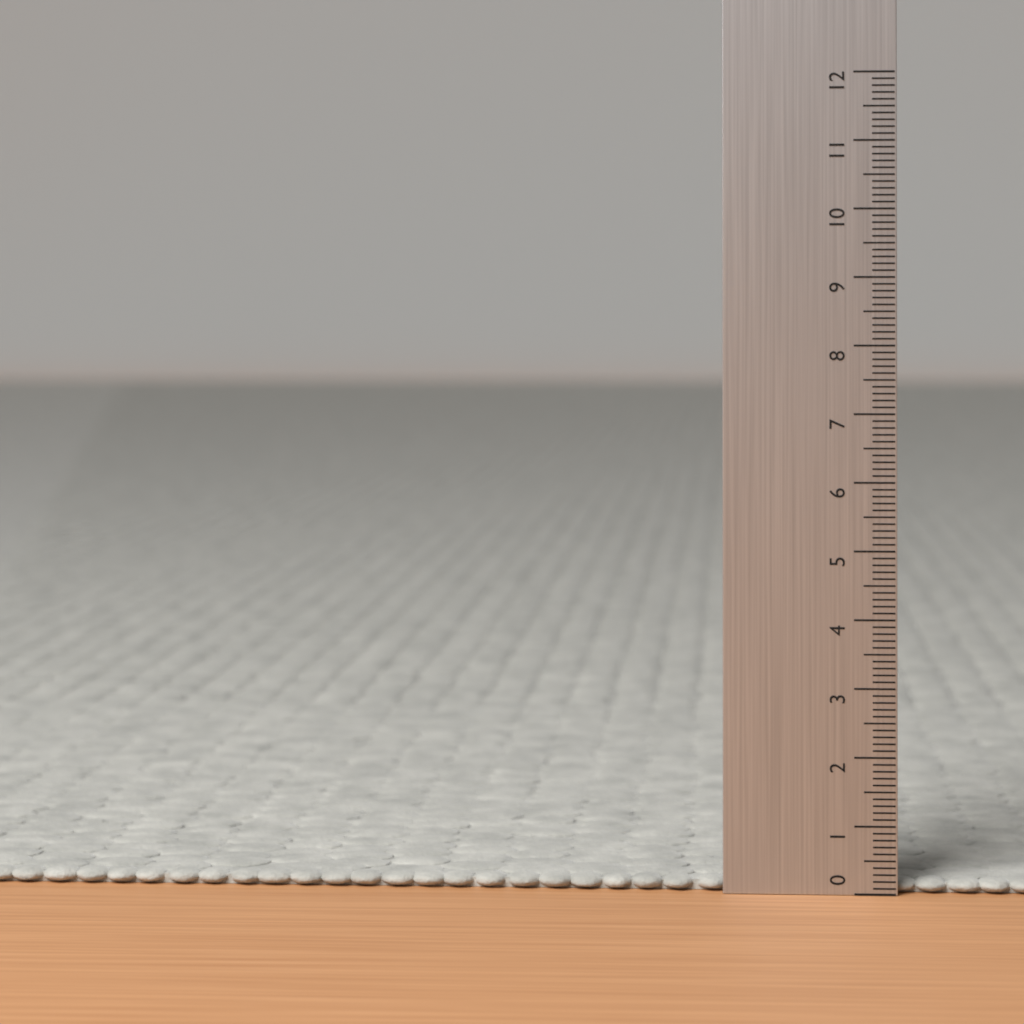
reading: 0.2 (no unit)
